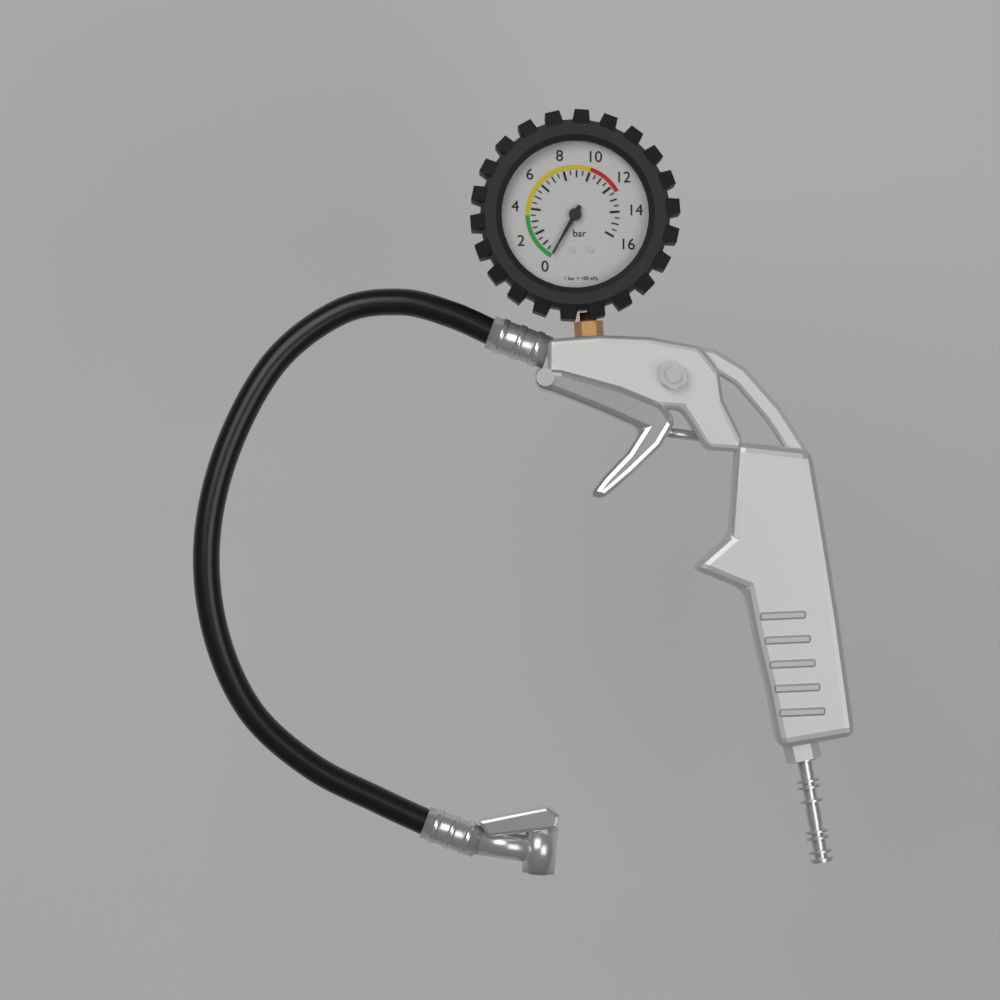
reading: 0.0 bar
